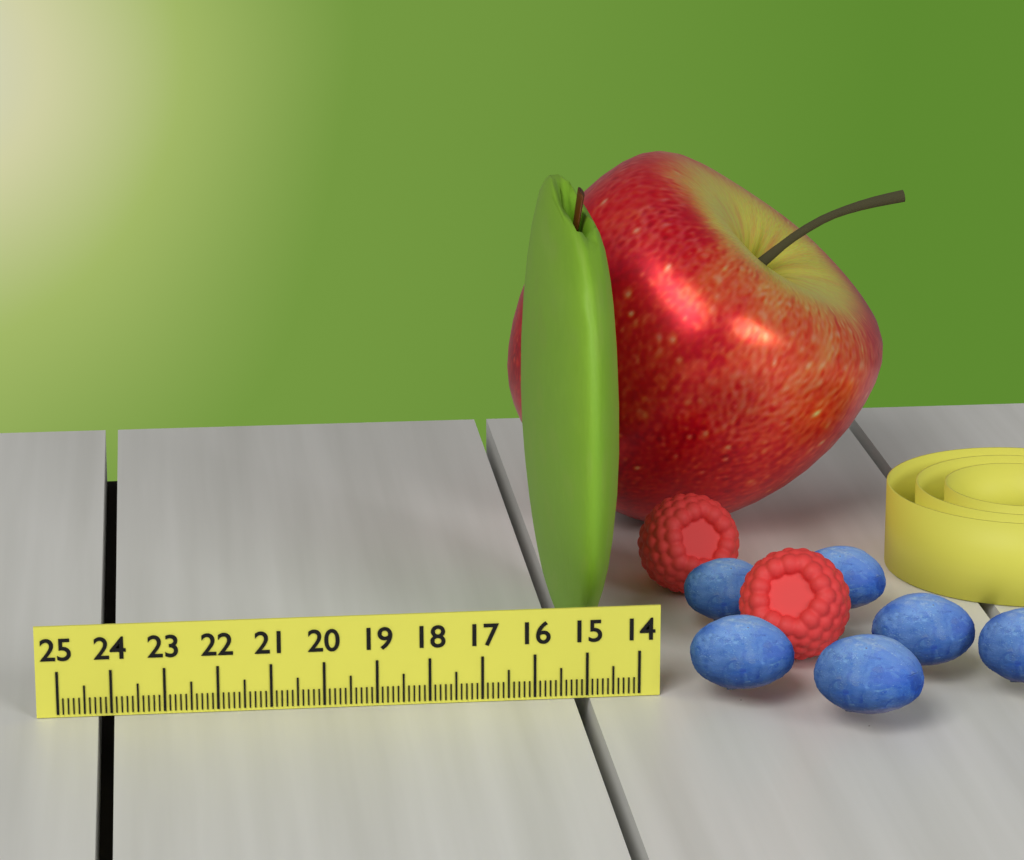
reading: 15.6 (no unit)
